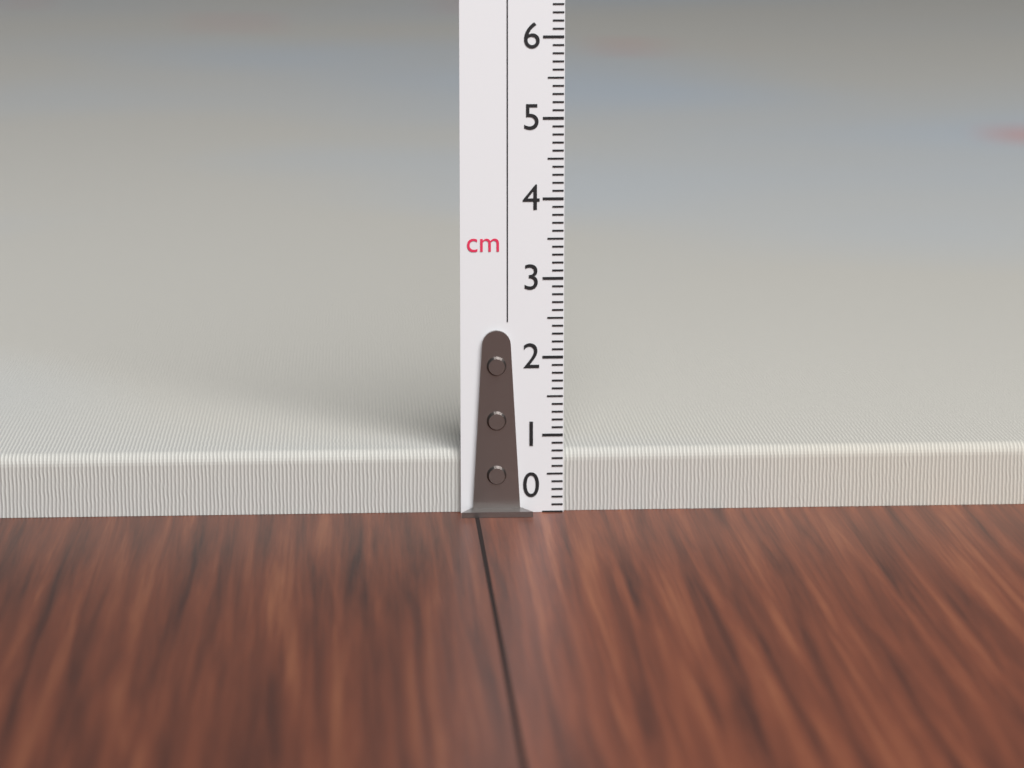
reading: 0.8 cm
